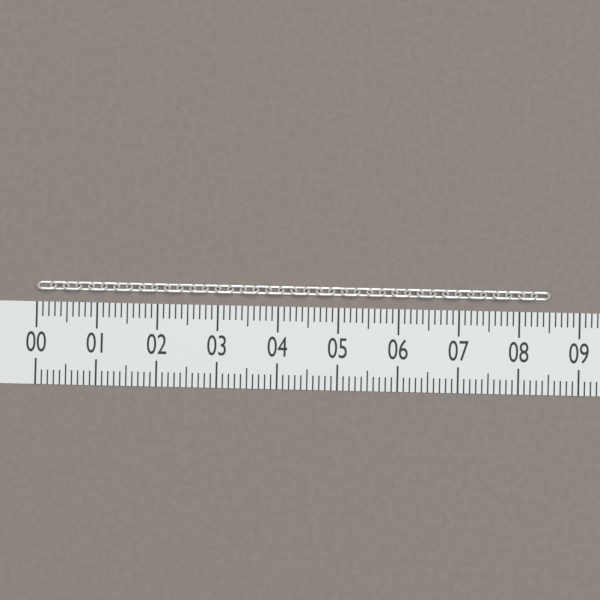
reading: 8.5 (no unit)
